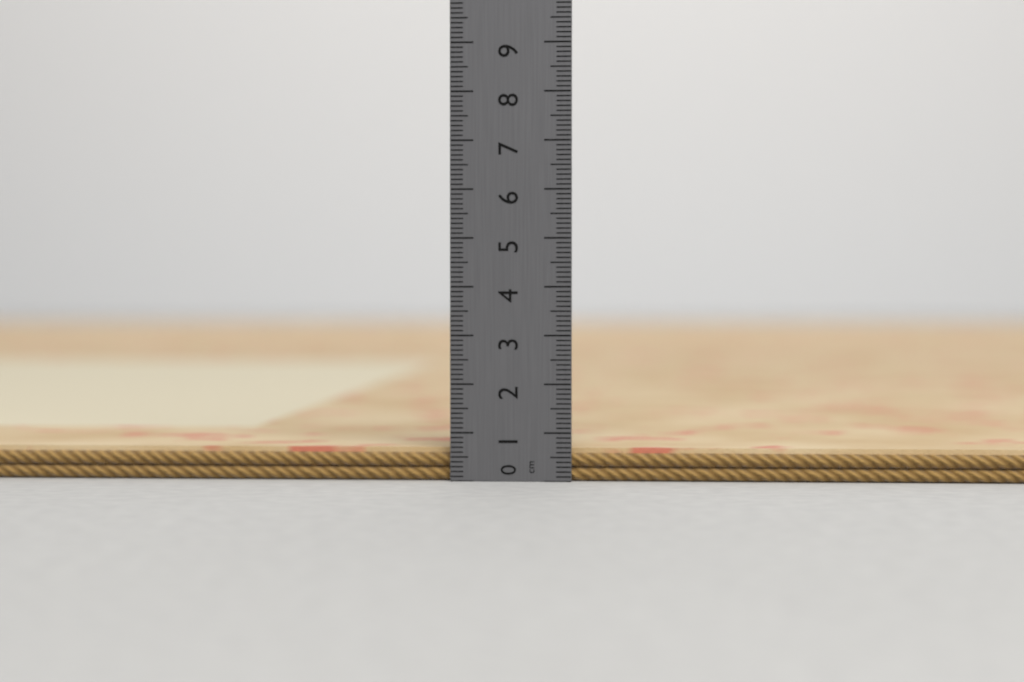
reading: 0.7 cm
